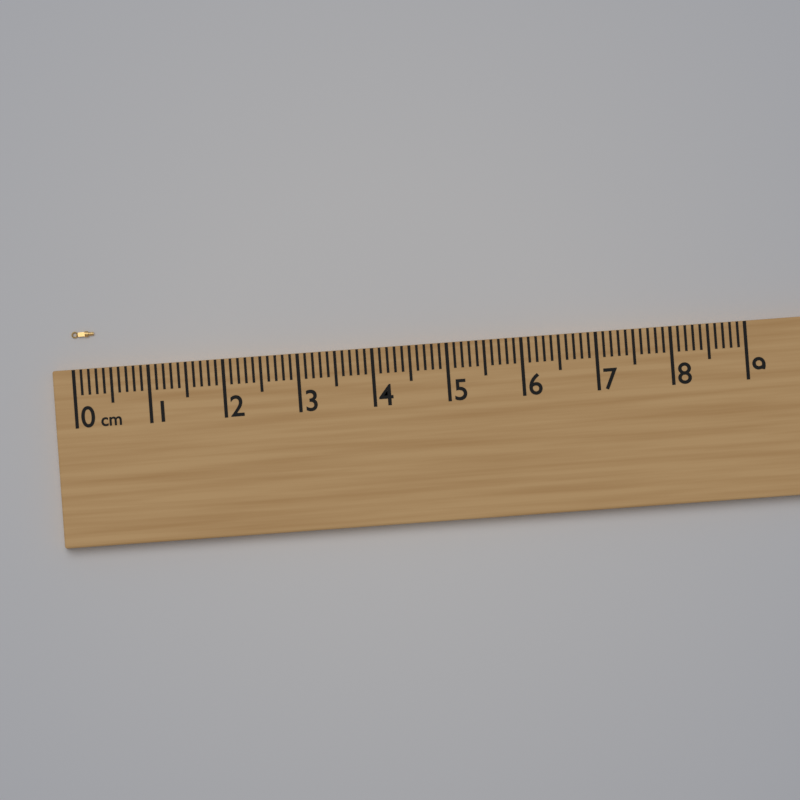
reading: 0.3 cm
